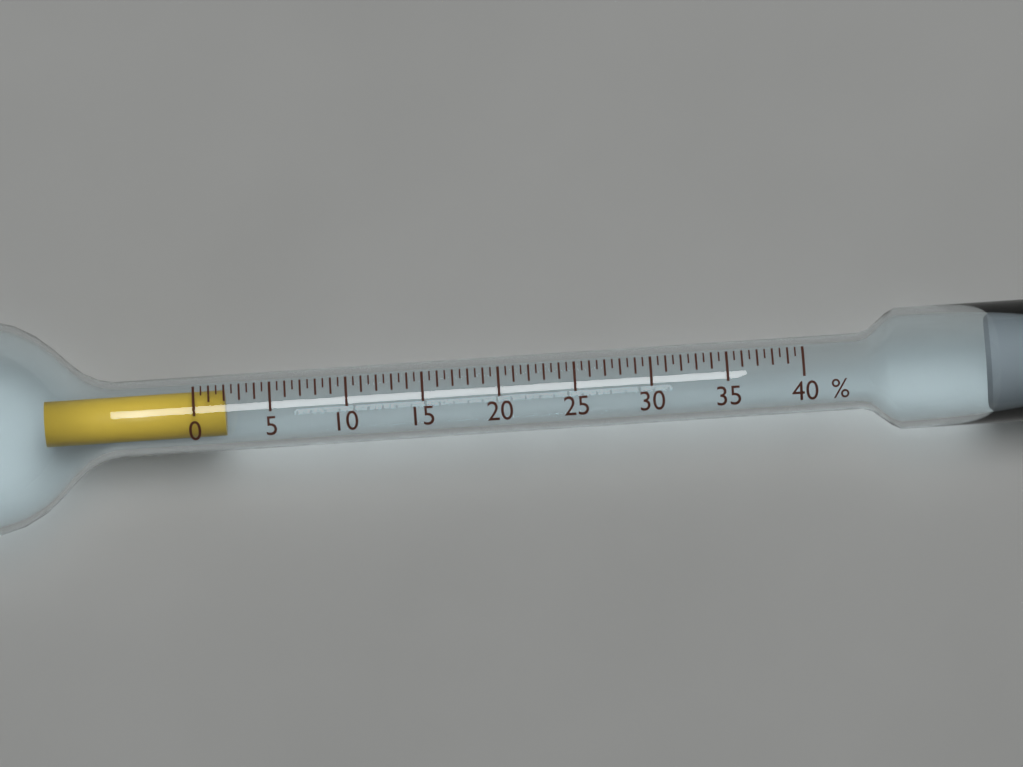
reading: 2.0 %
